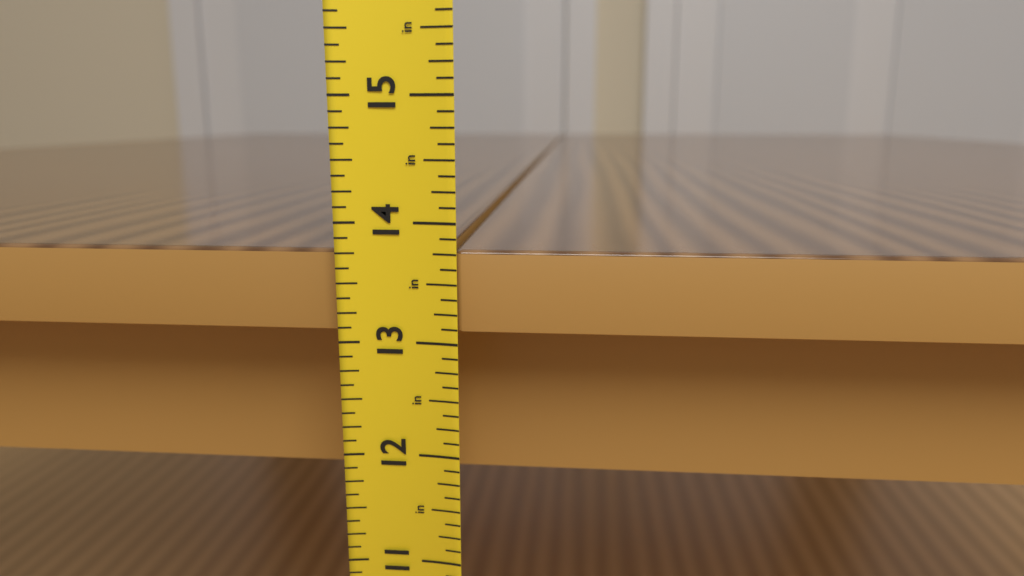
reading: 13.750 in
